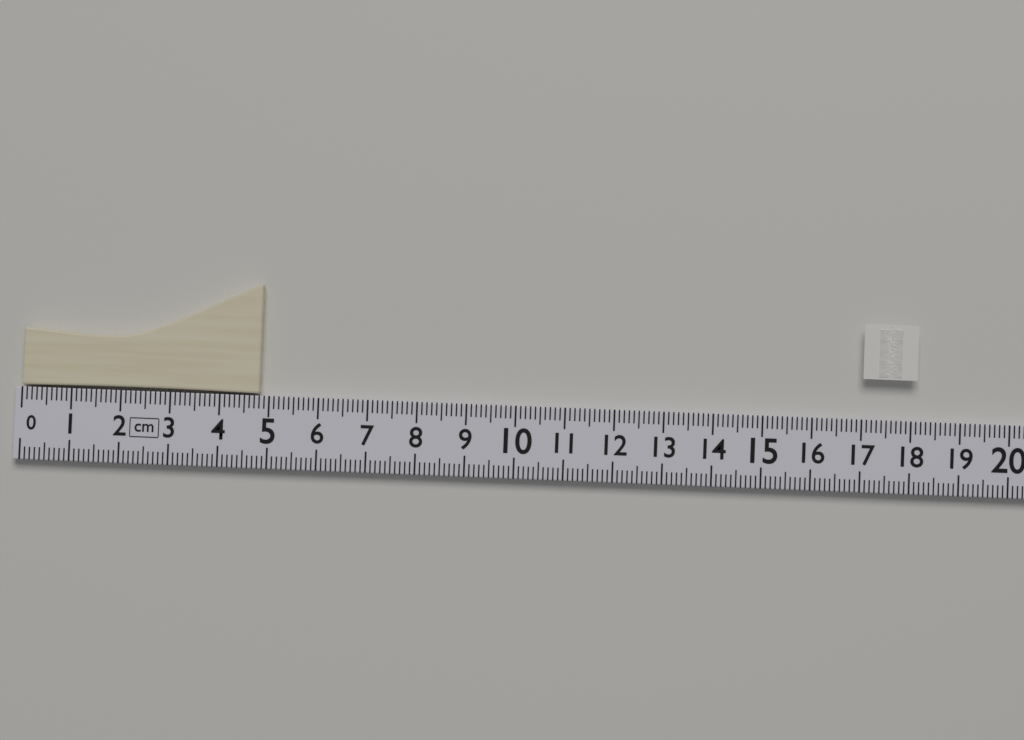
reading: 4.8 cm
